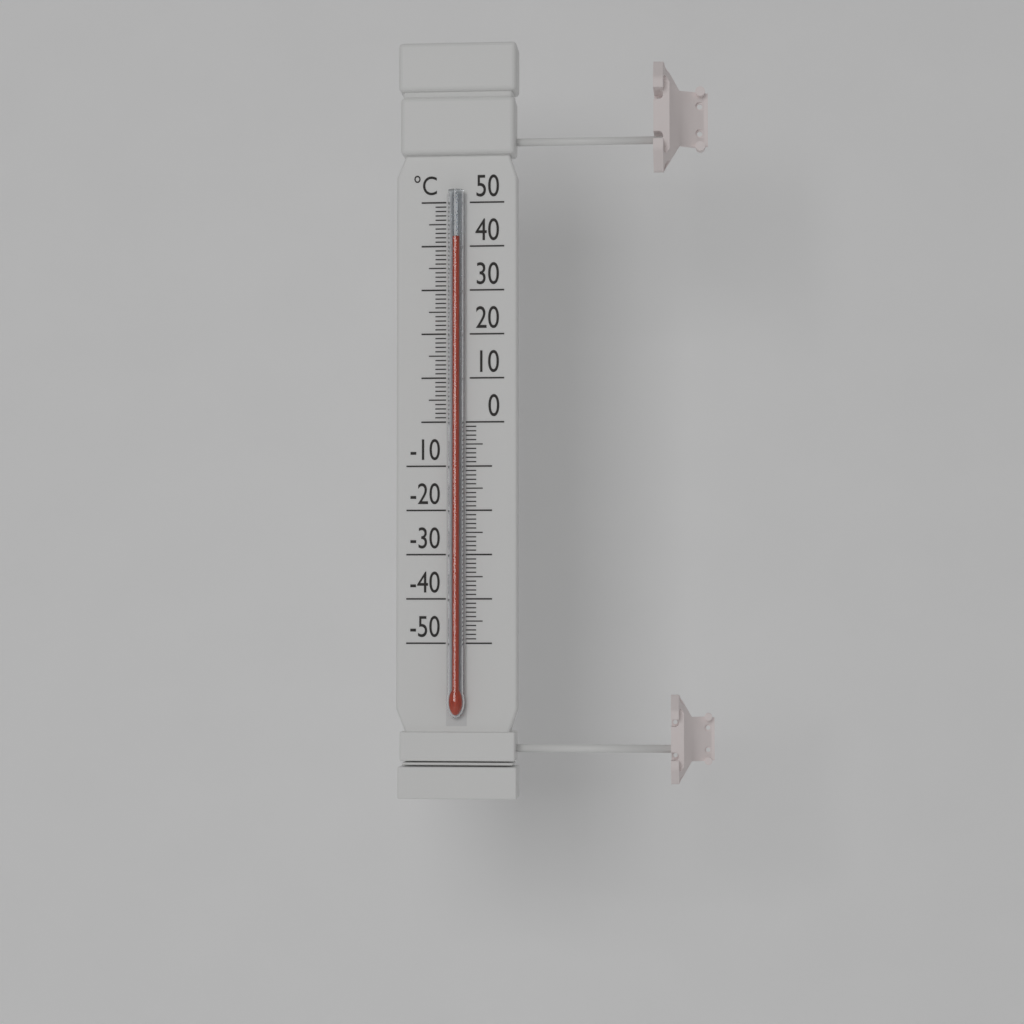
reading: 42 °C
